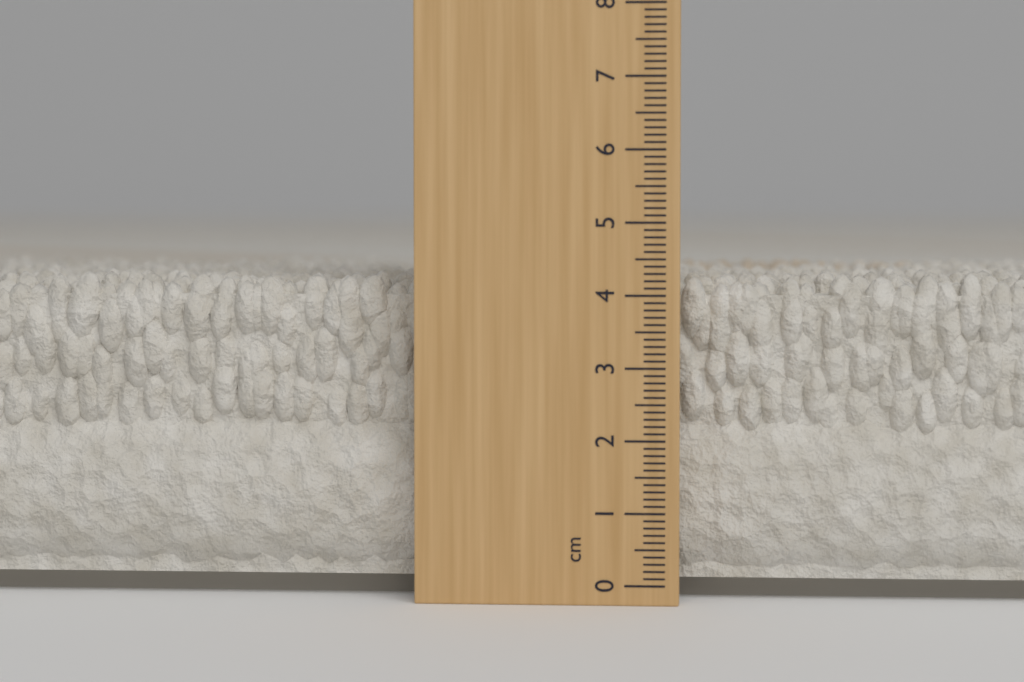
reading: 4.3 cm
